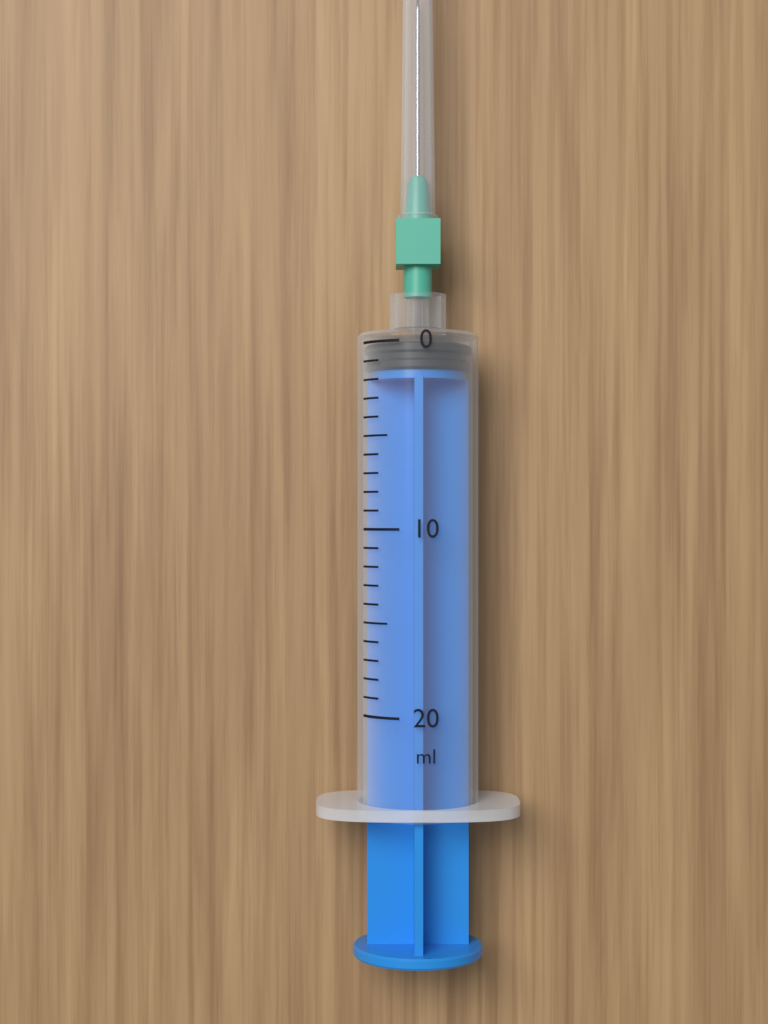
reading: 0 ml
